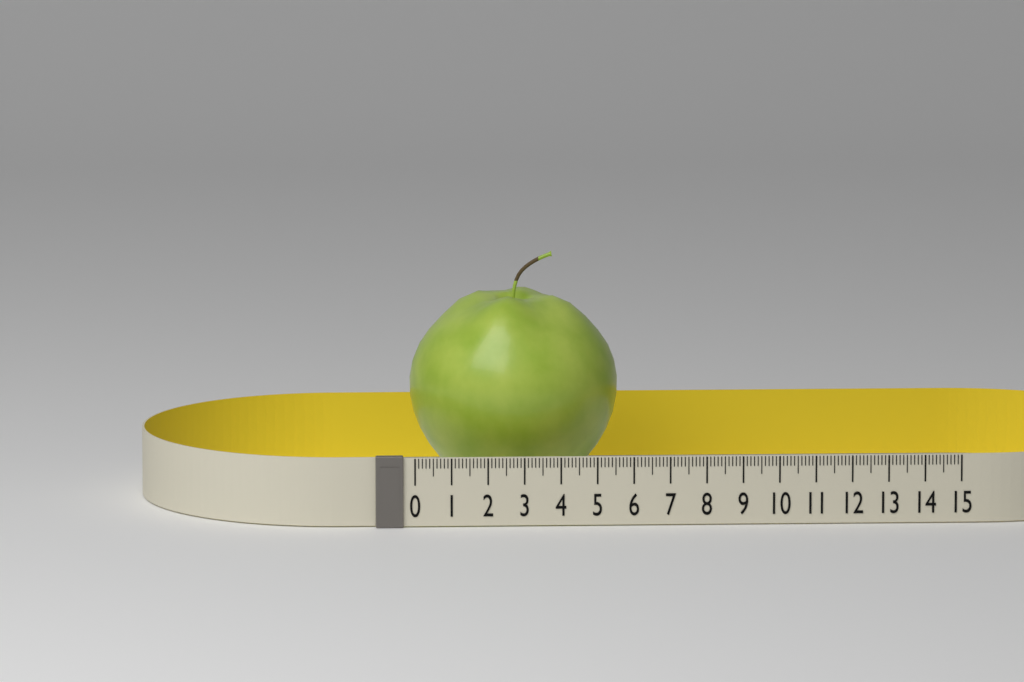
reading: 5.8 (no unit)
